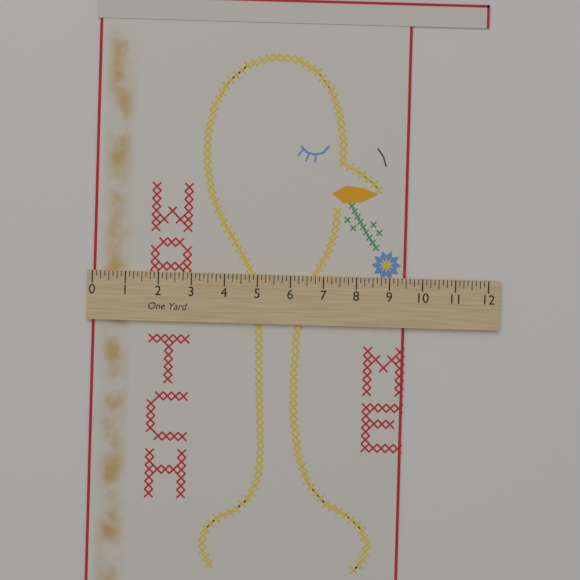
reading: 9.500 in
